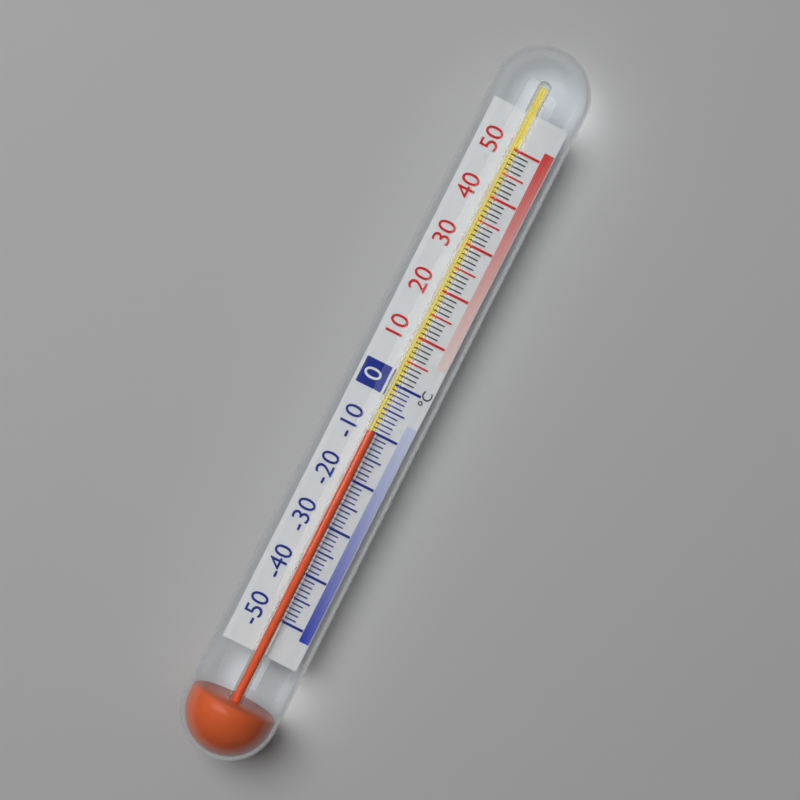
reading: -10 °C
